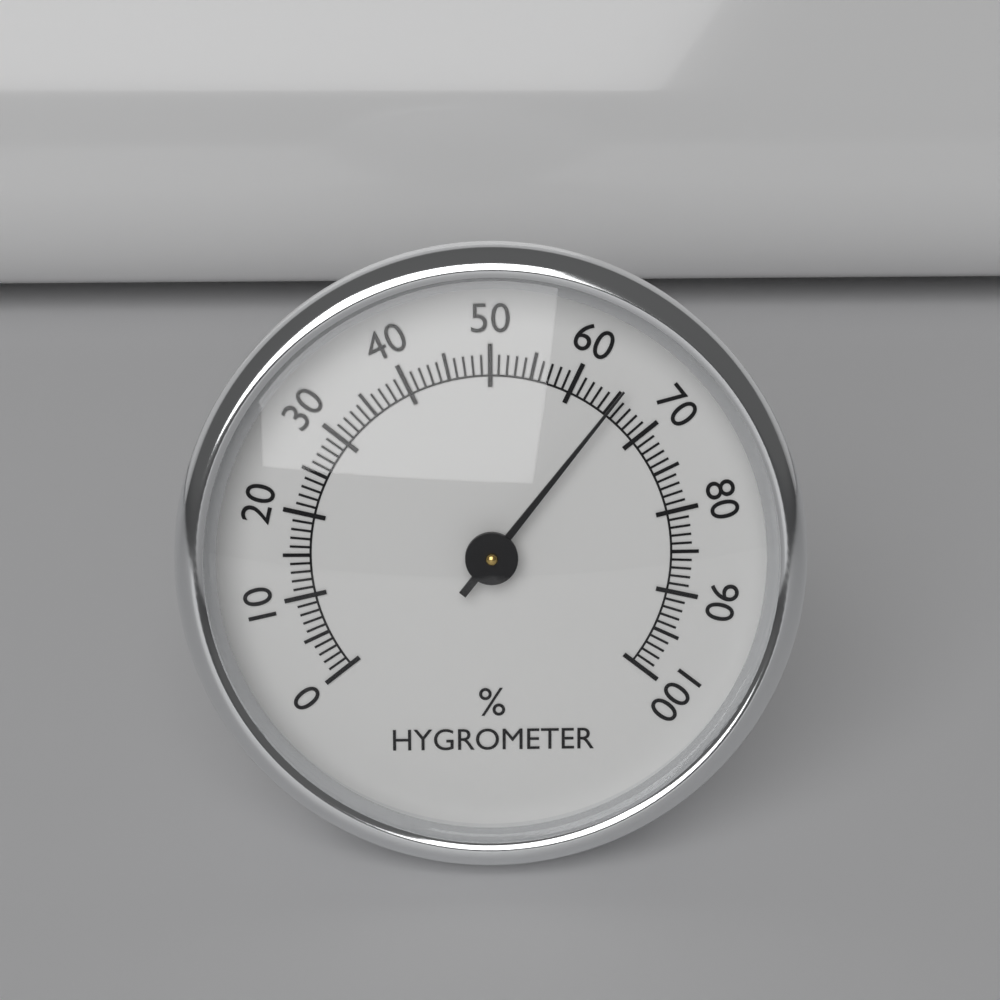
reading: 65 %
